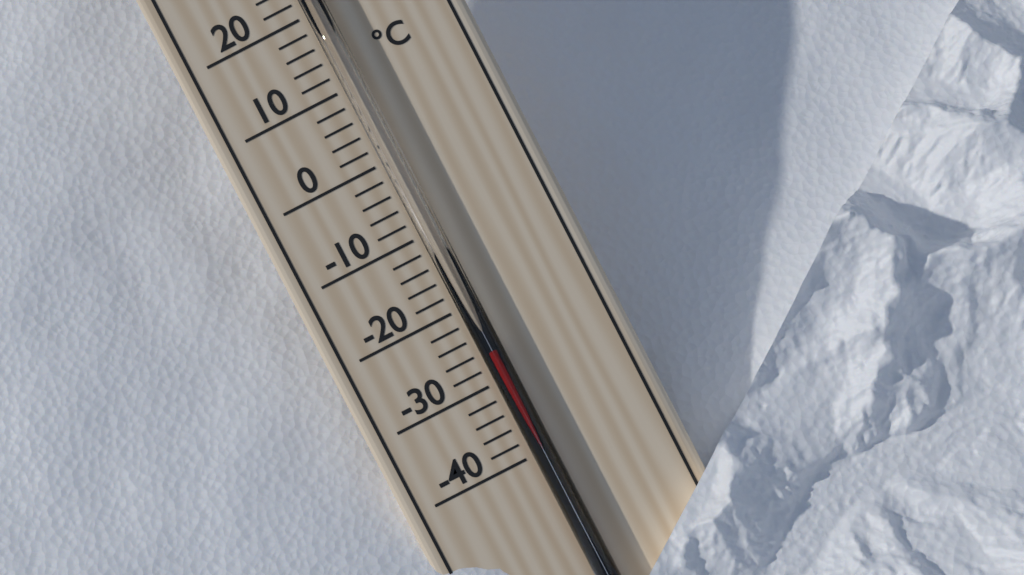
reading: -26 °C
